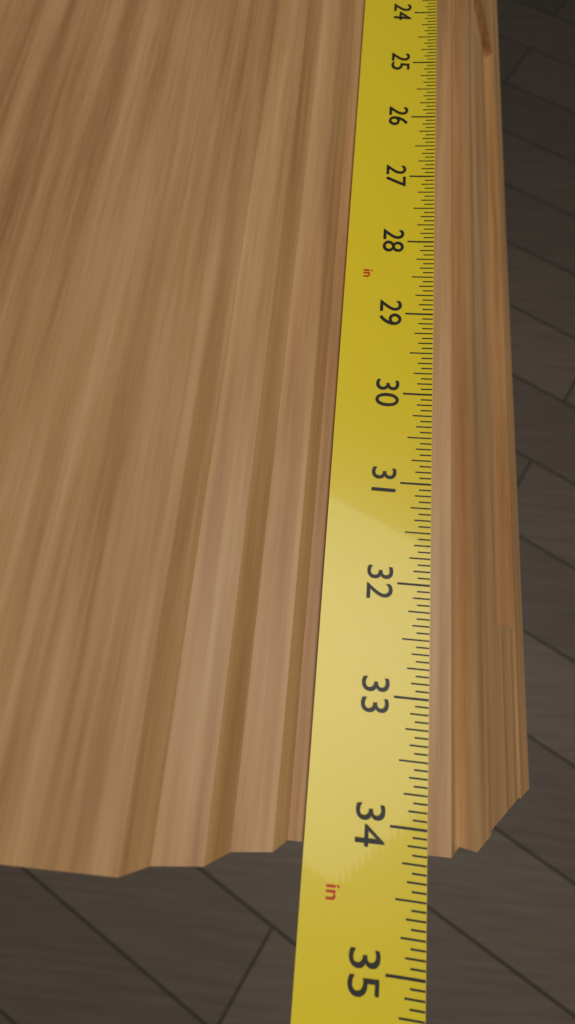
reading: 34.1875 in
